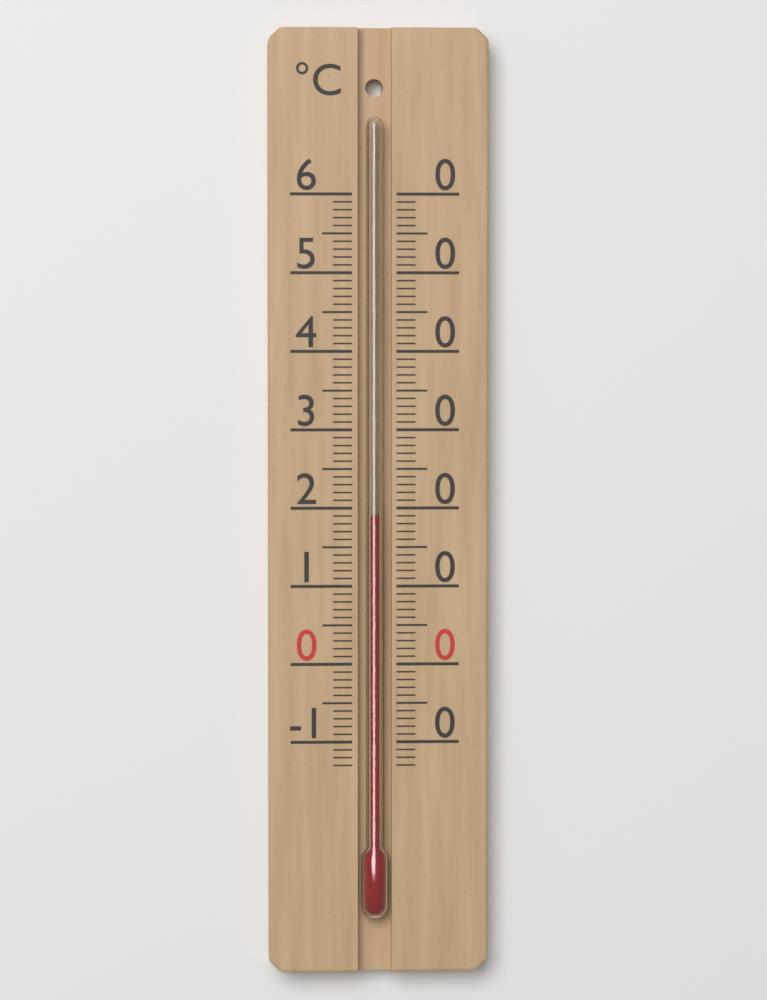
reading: 19 °C
